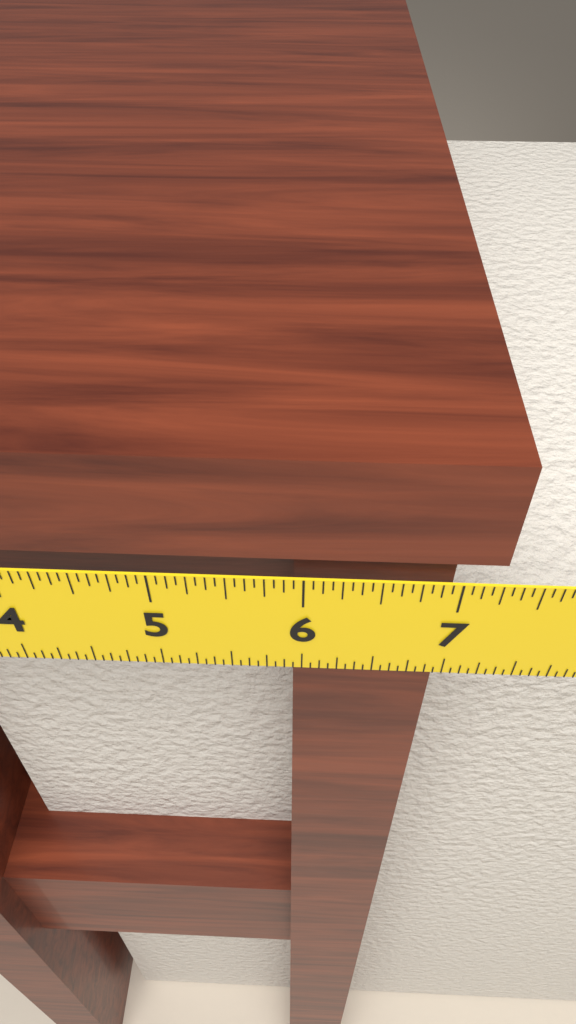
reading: 7.2500 in
